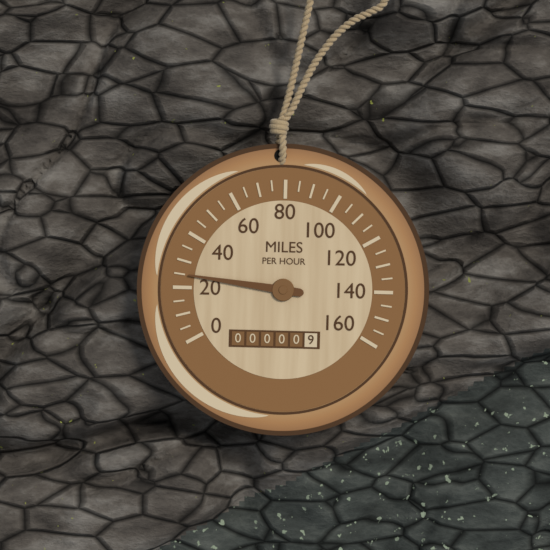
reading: 25 mph
